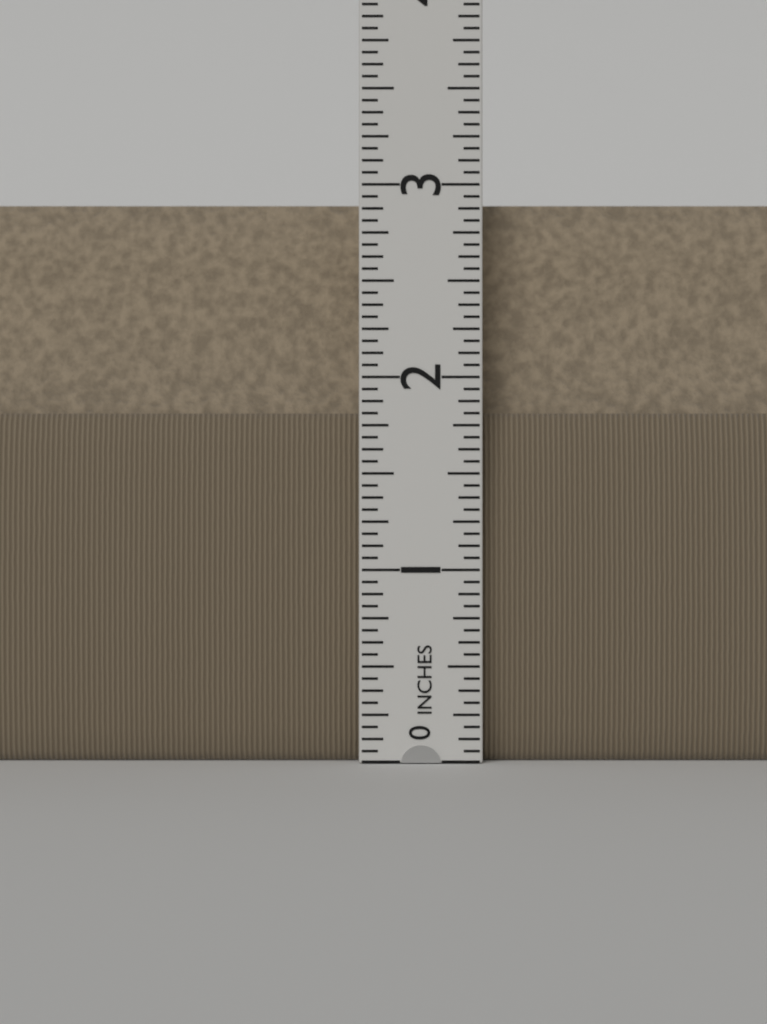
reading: 2.9375 in
